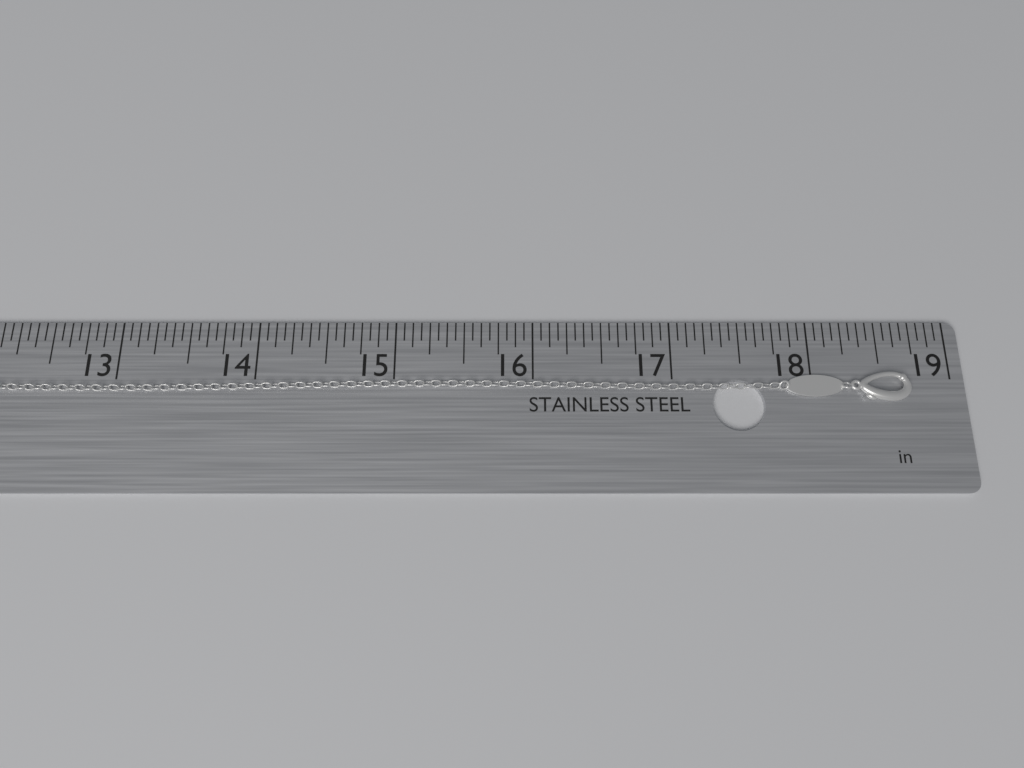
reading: 18.7000 in
